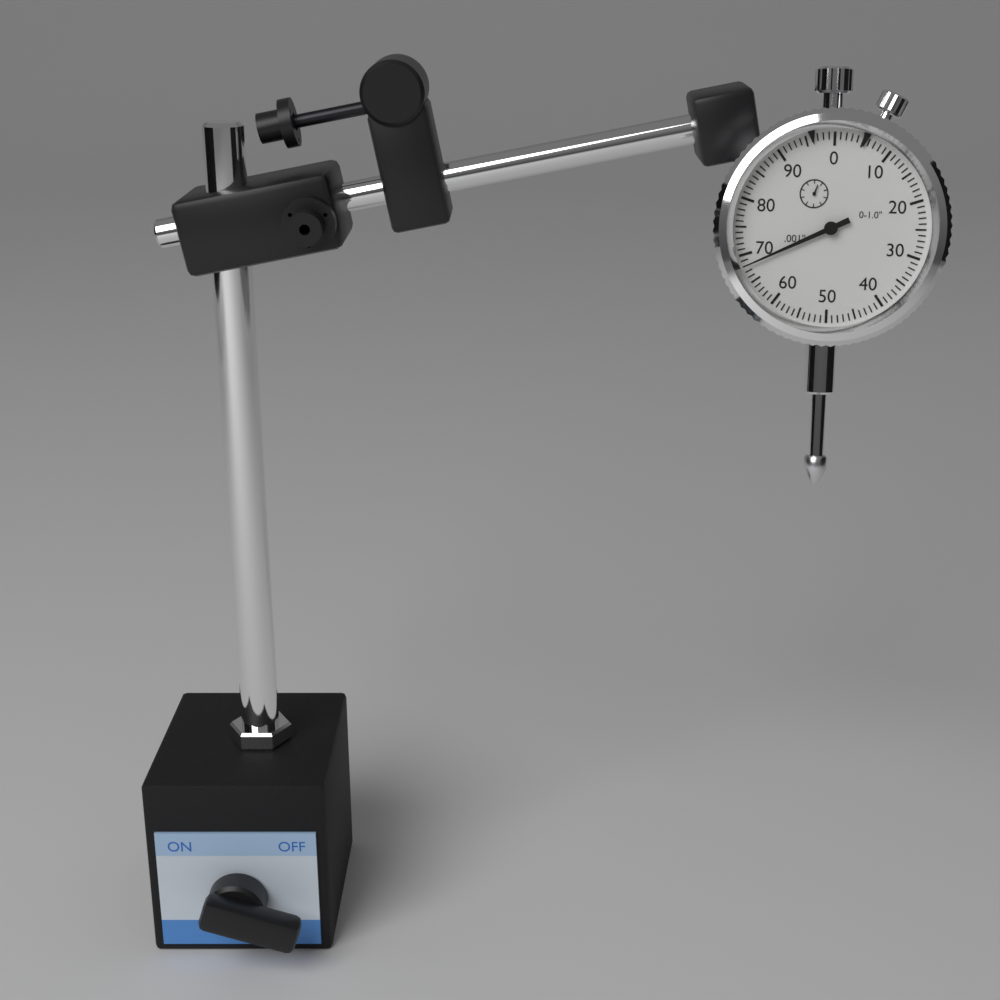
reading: 0.068 in
